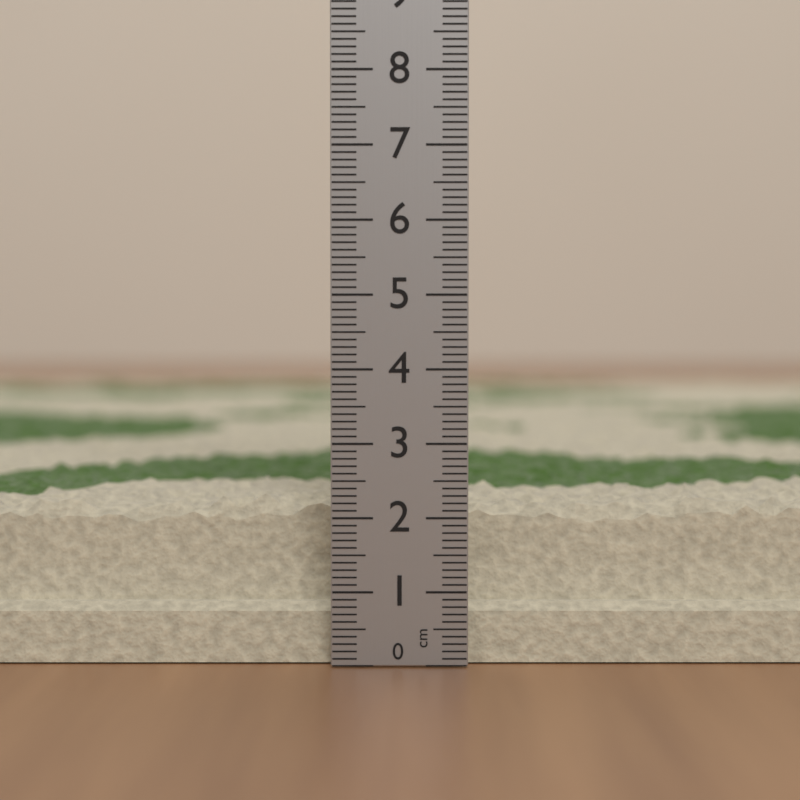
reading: 2.3 cm
